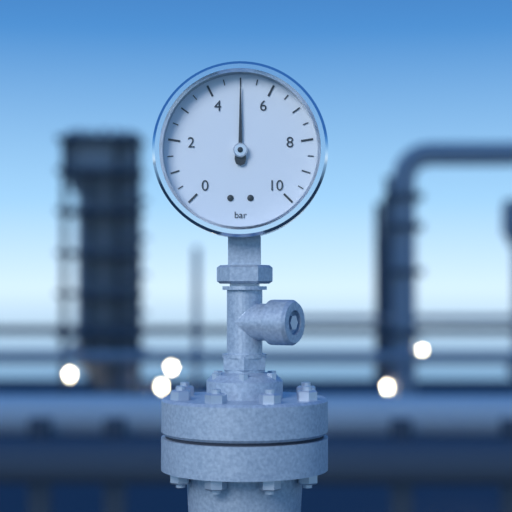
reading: 5.0 bar
